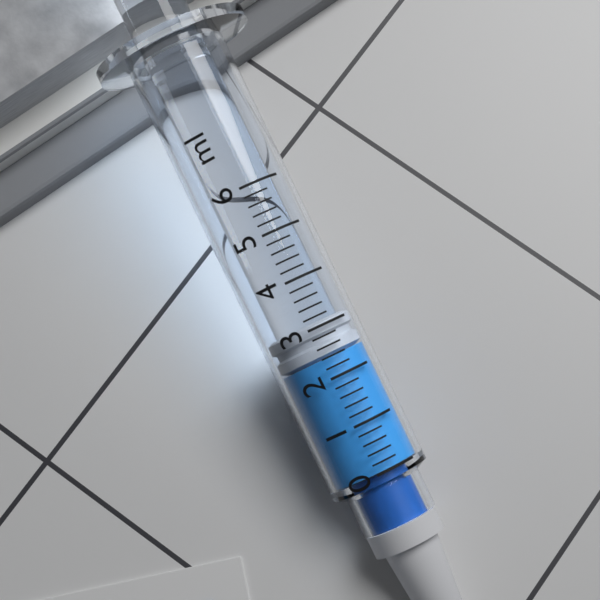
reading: 2.4 ml
